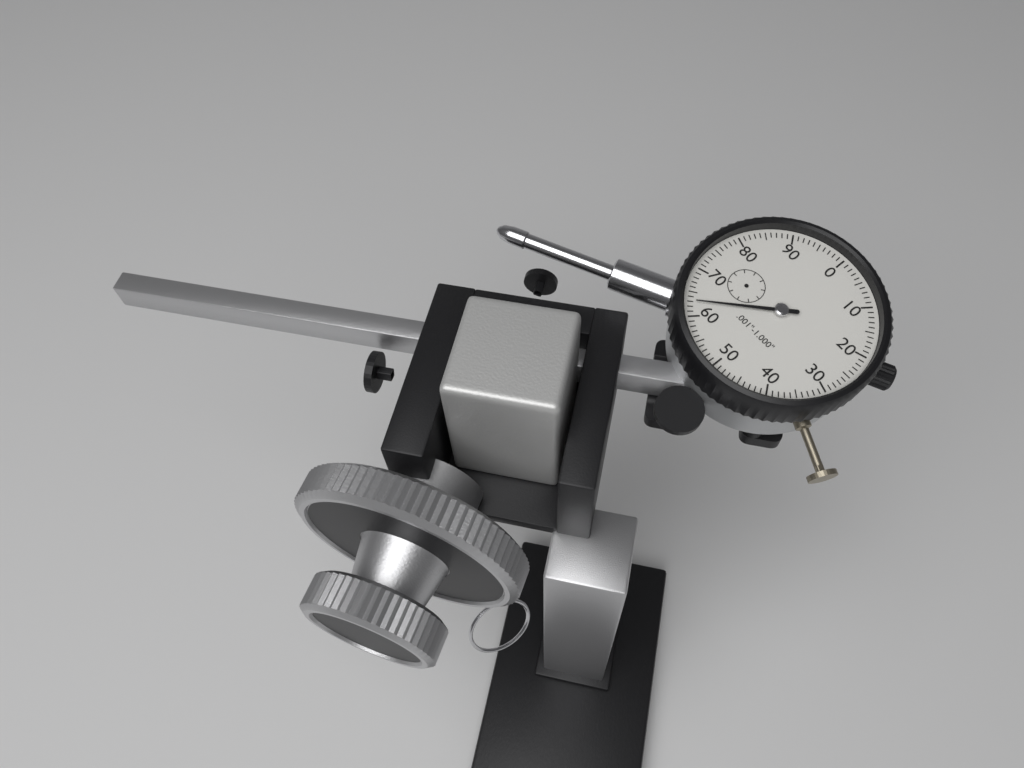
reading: 0.063 in
